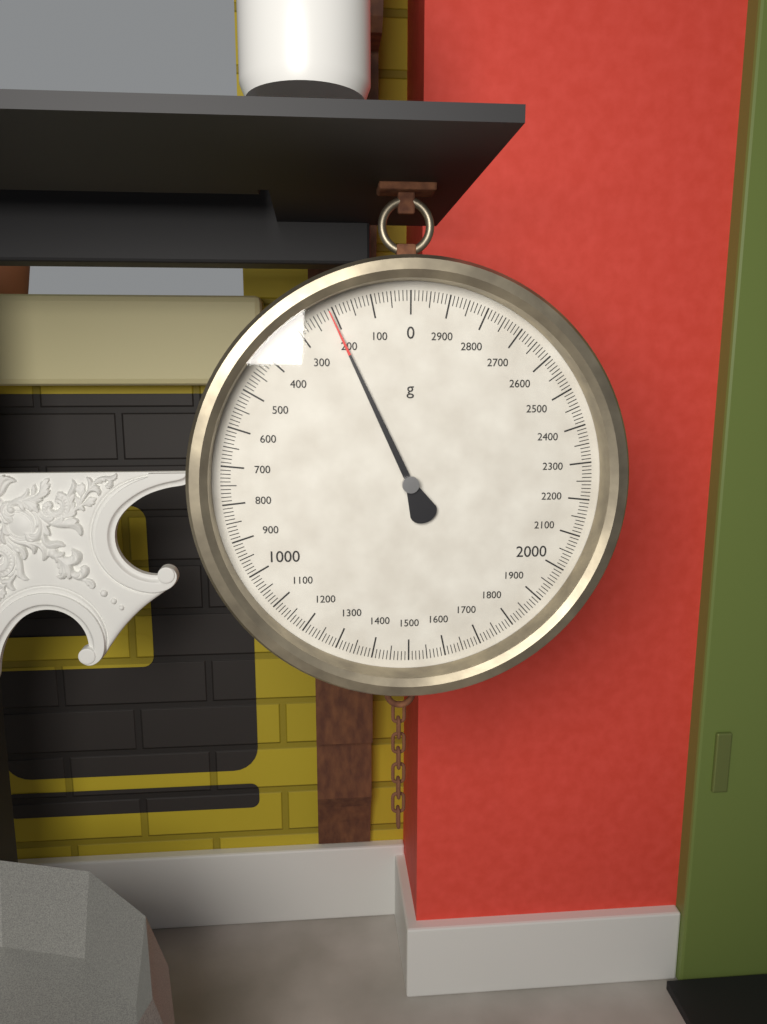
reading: 210 g
